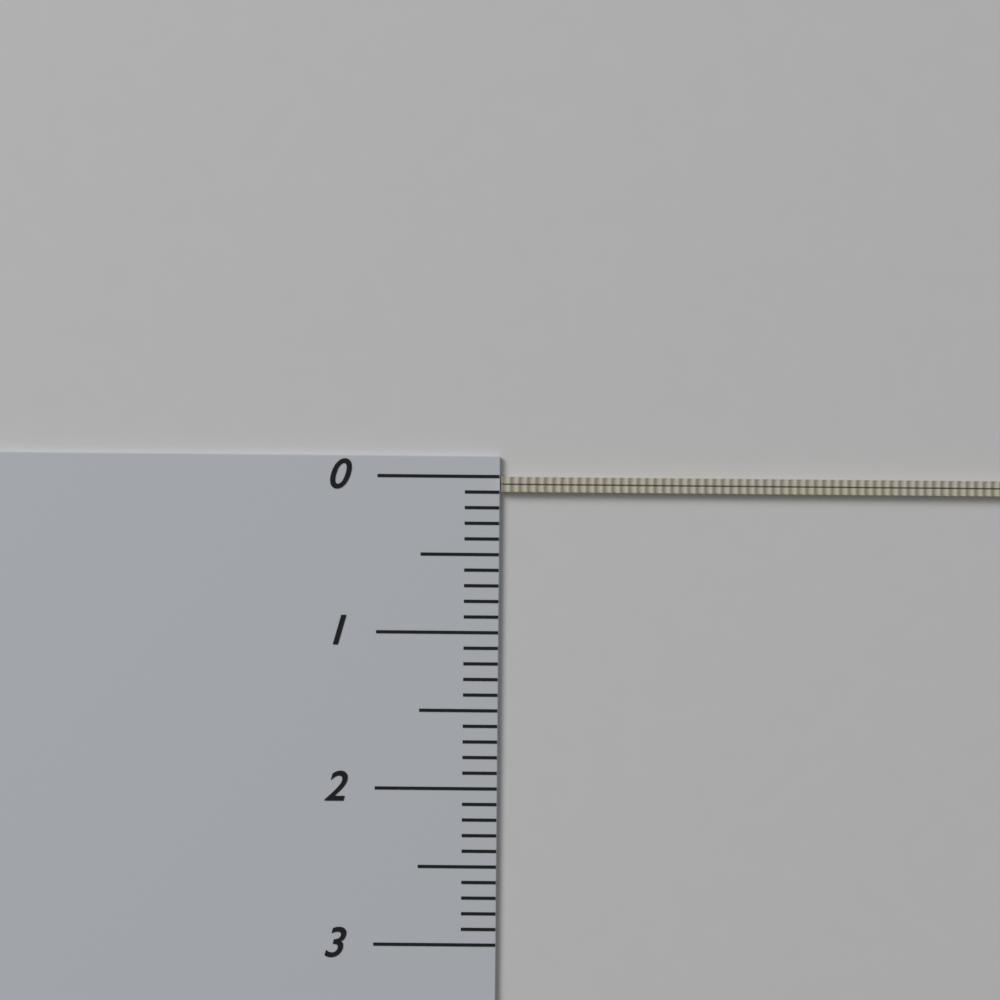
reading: 0.1 (no unit)
